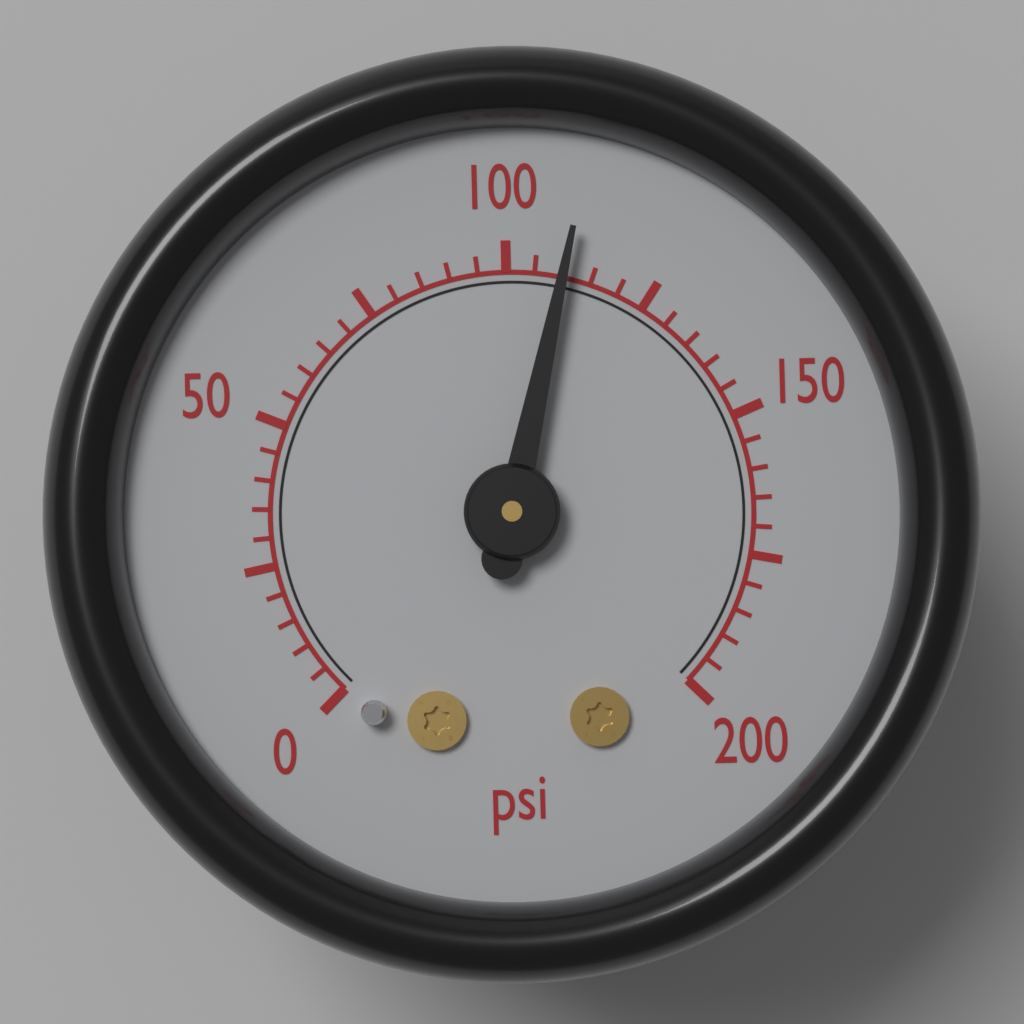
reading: 110 psi
